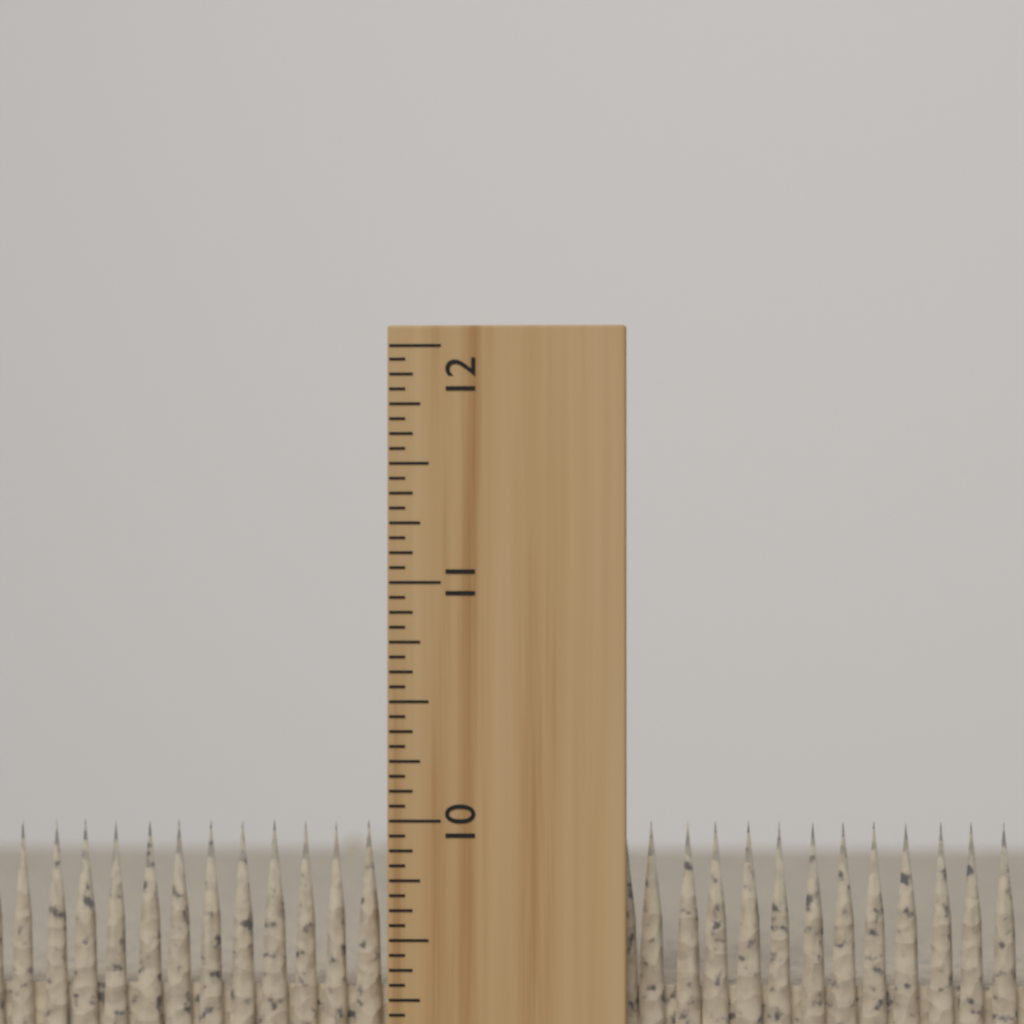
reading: 10.0000 inch
